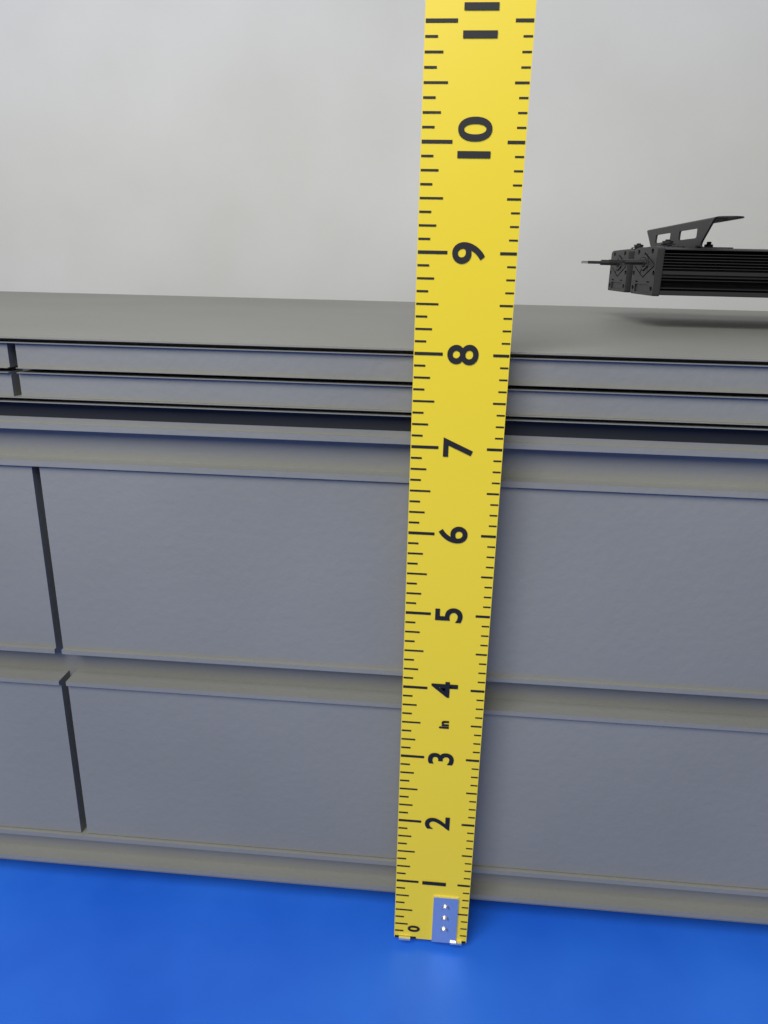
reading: 8.000 in
